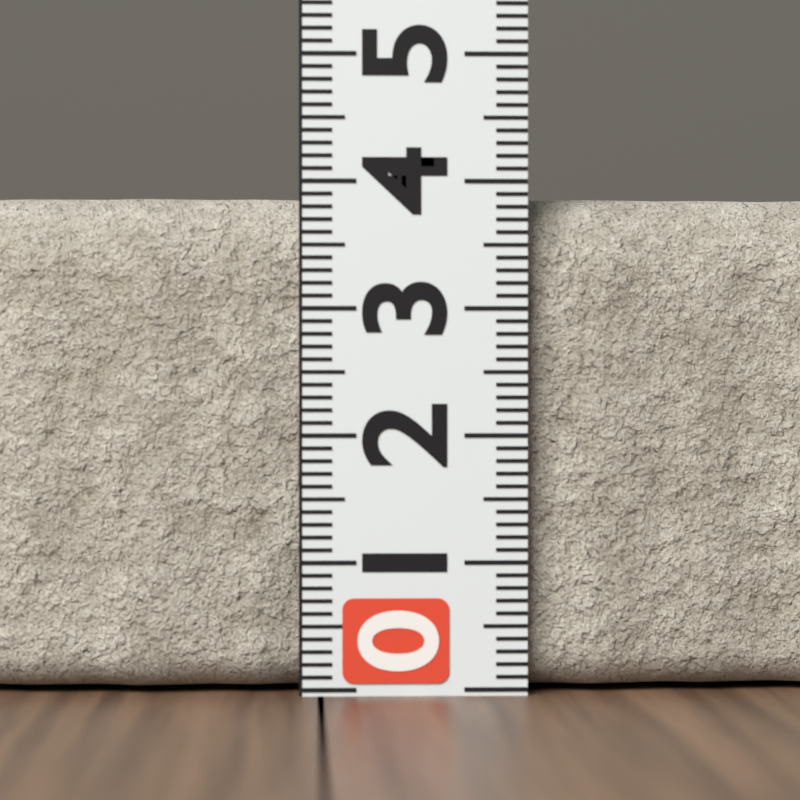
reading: 3.9 (no unit)
